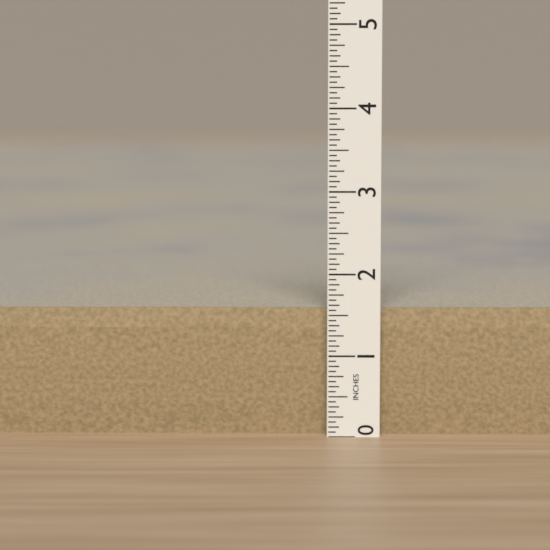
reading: 1.5625 in
